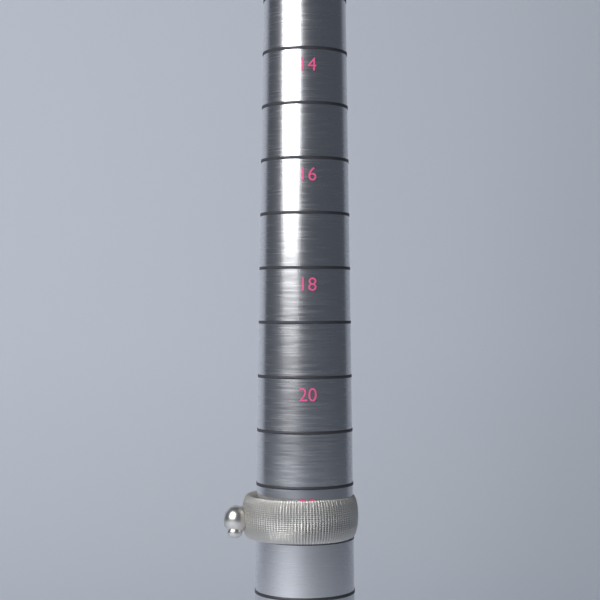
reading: 23 (no unit)
